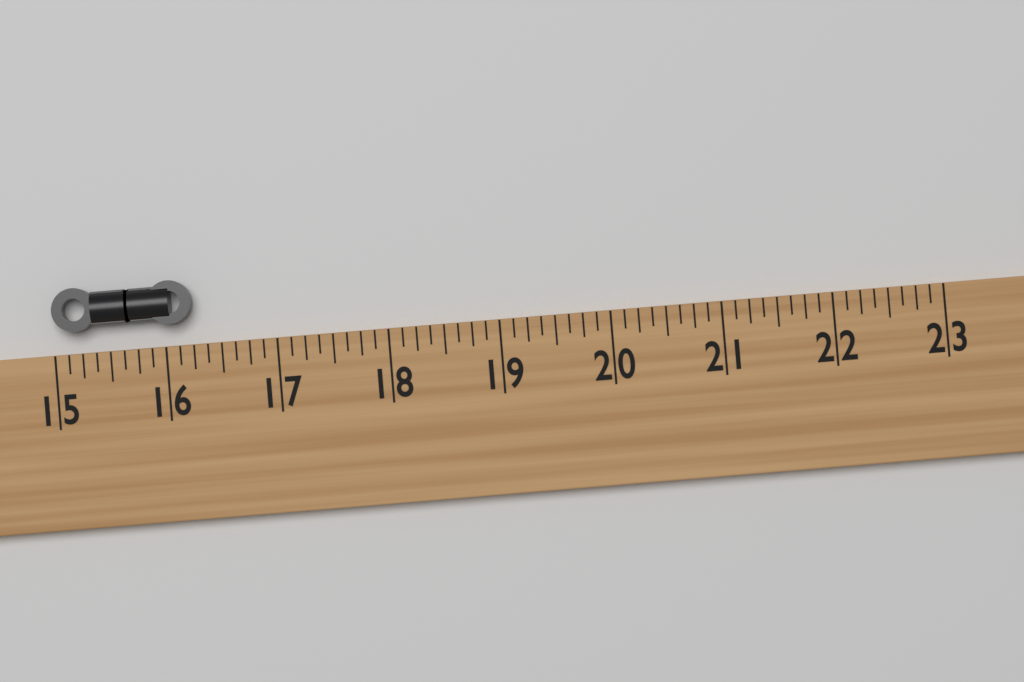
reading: 16.250 (no unit)
